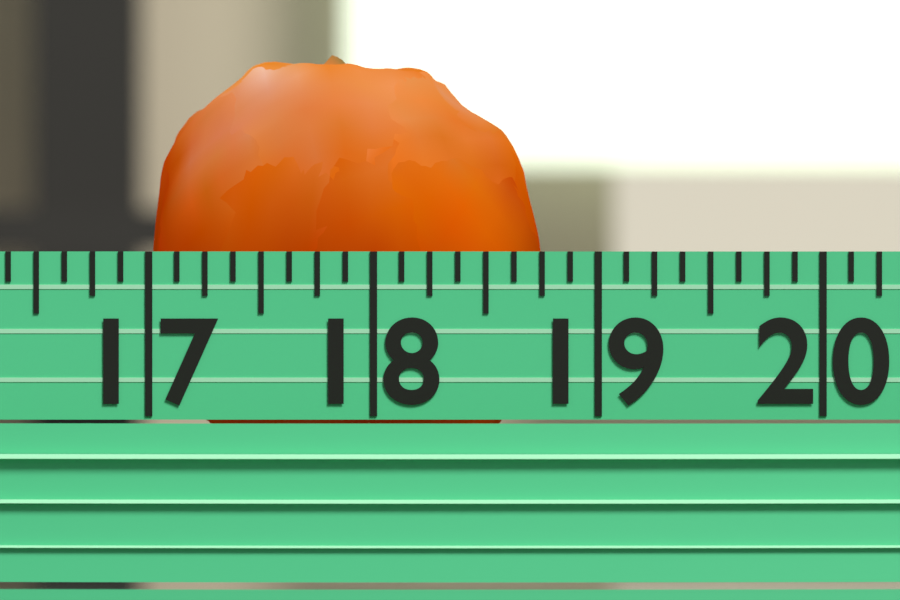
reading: 18.750 (no unit)
